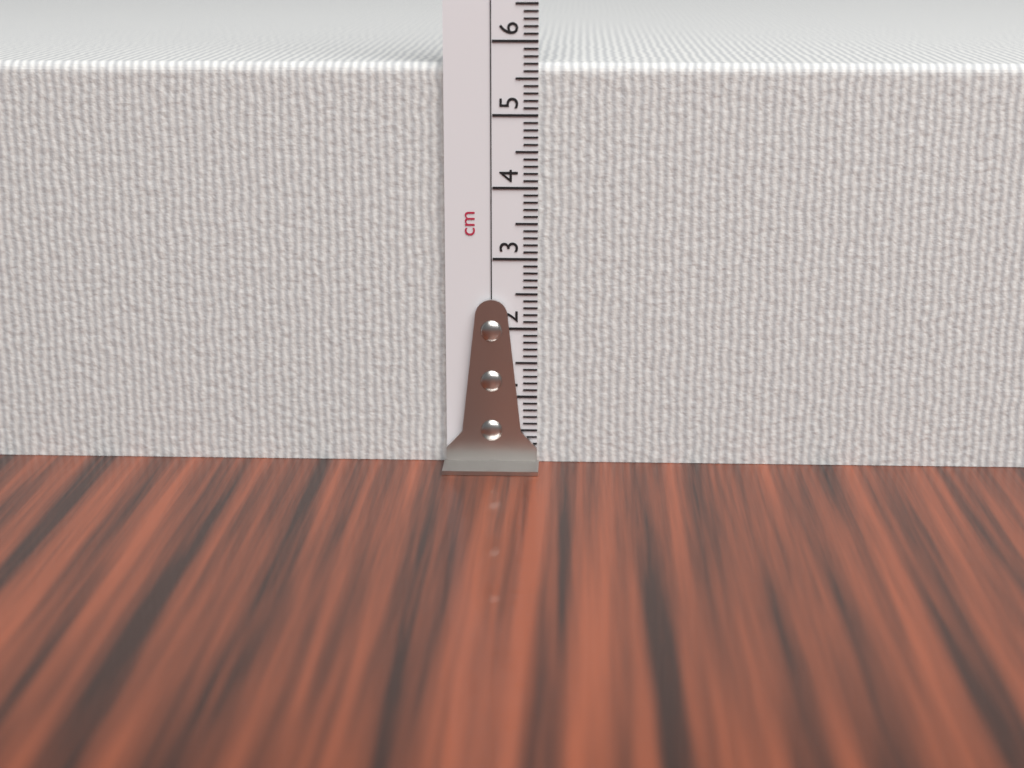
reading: 5.7 cm
